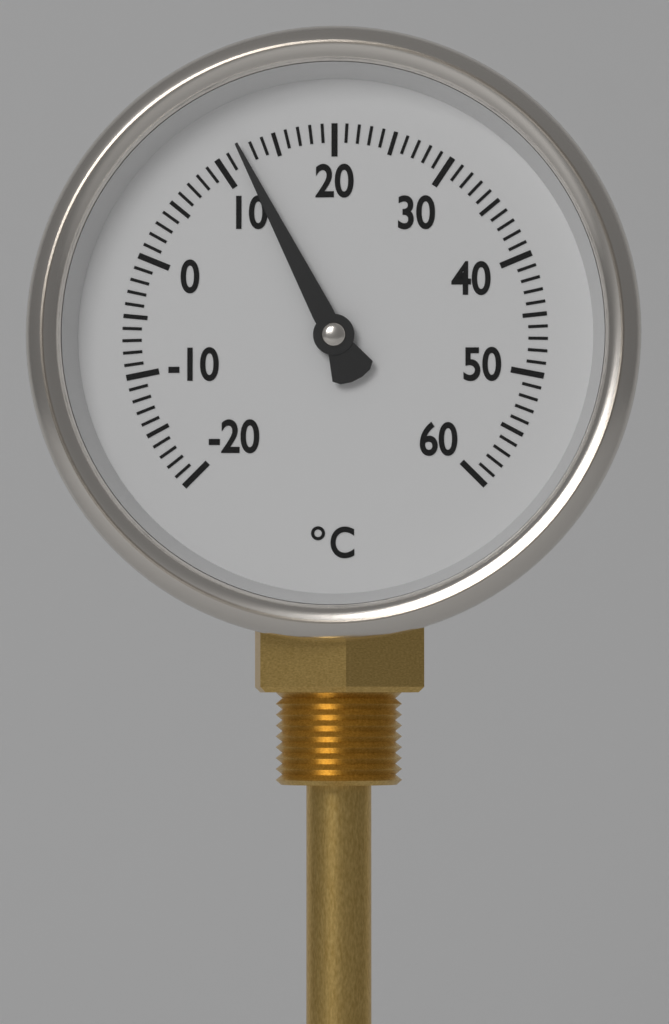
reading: 12 °C
